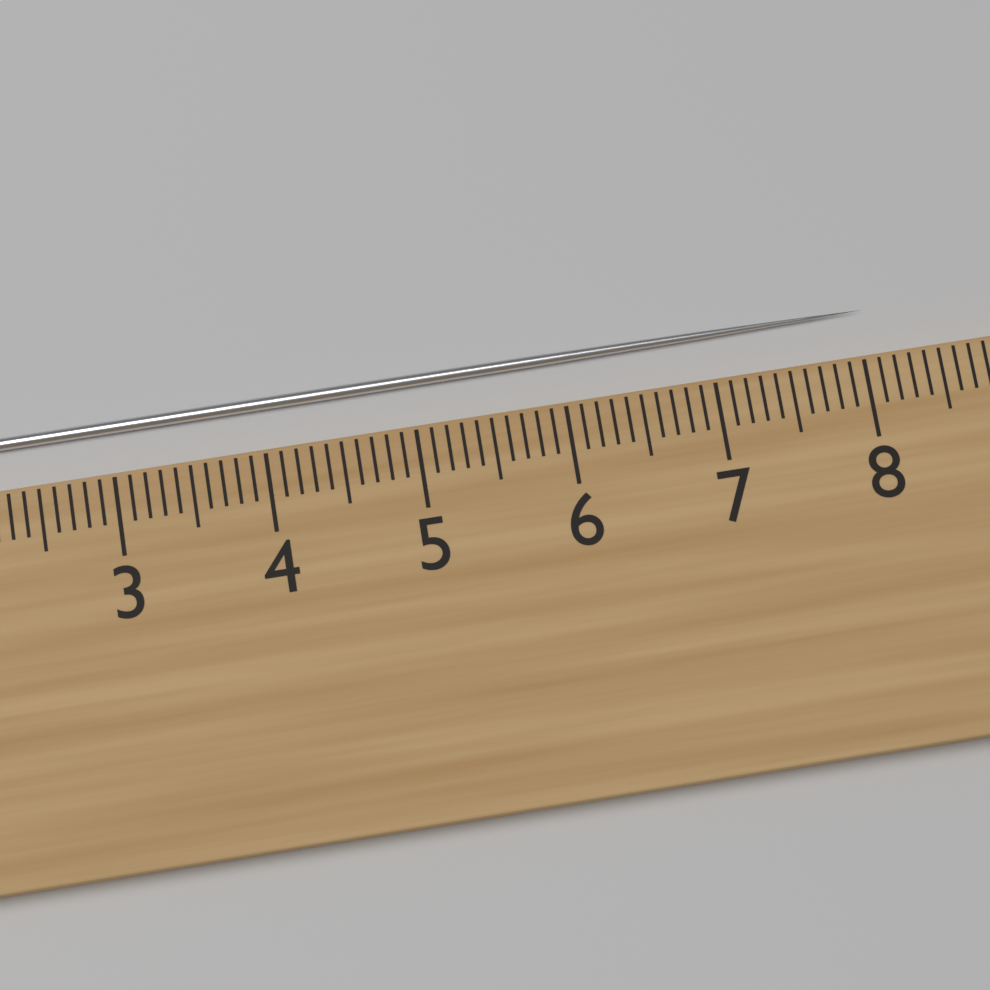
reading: 8.1 cm
